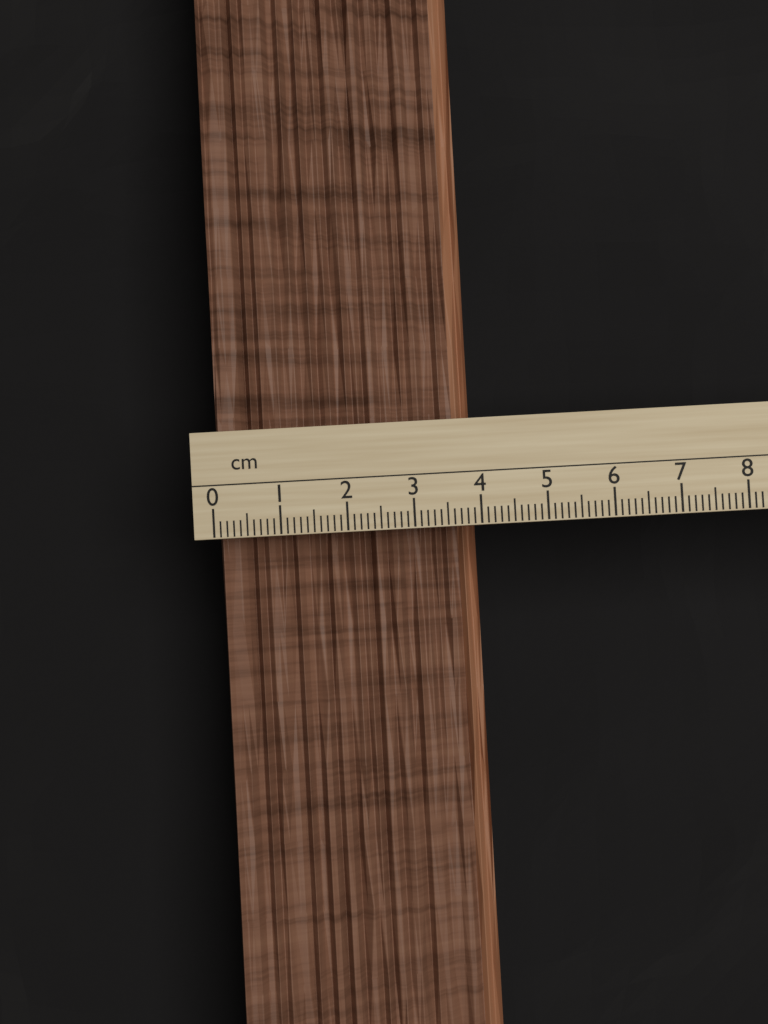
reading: 4.0 cm
